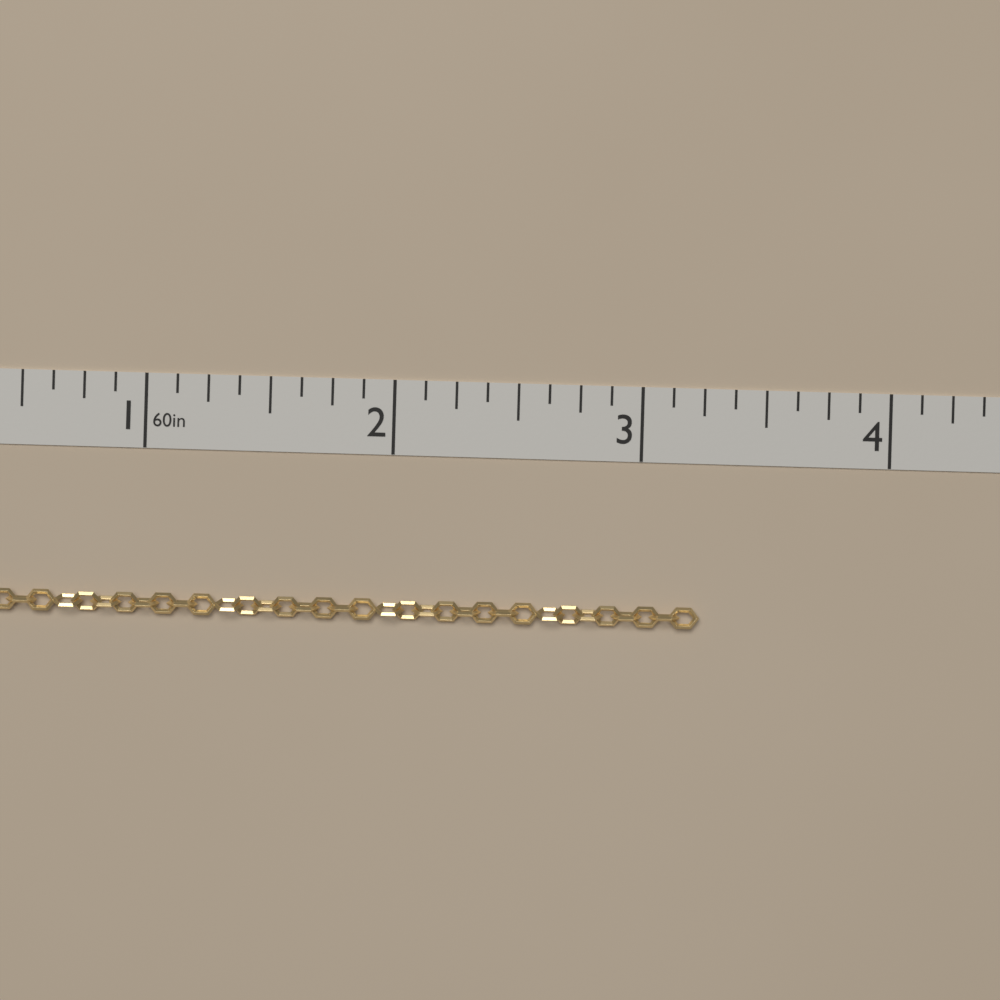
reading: 3.250 in
